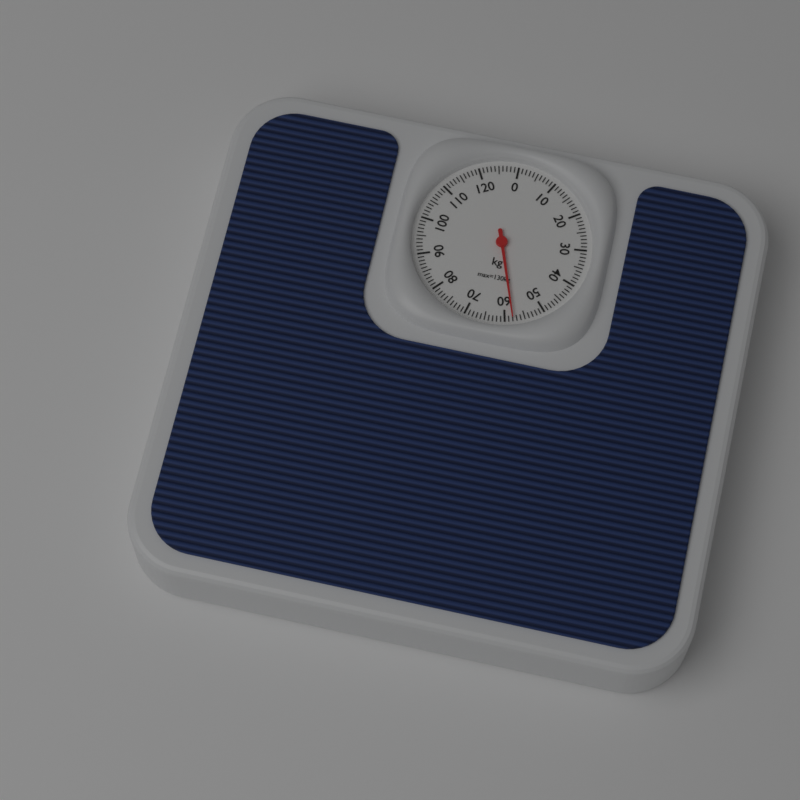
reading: 58 kg
